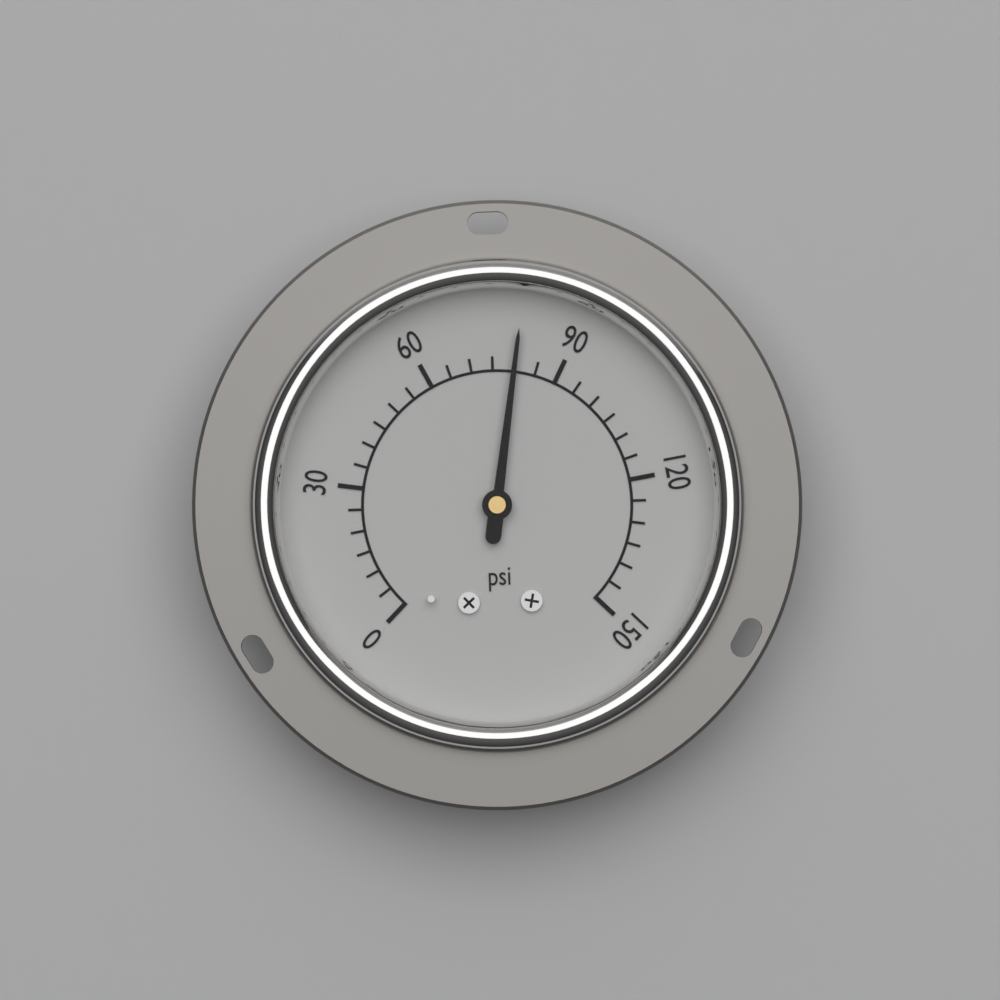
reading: 80 psi
